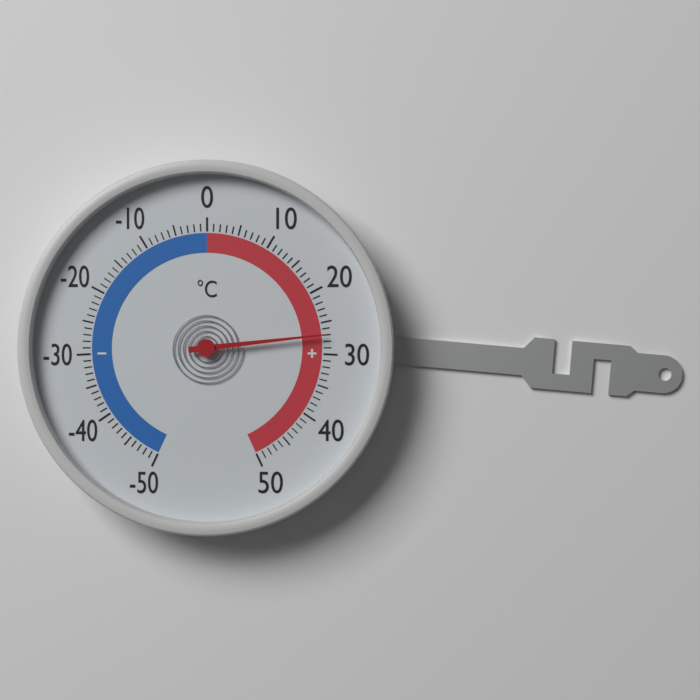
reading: 27 °C
